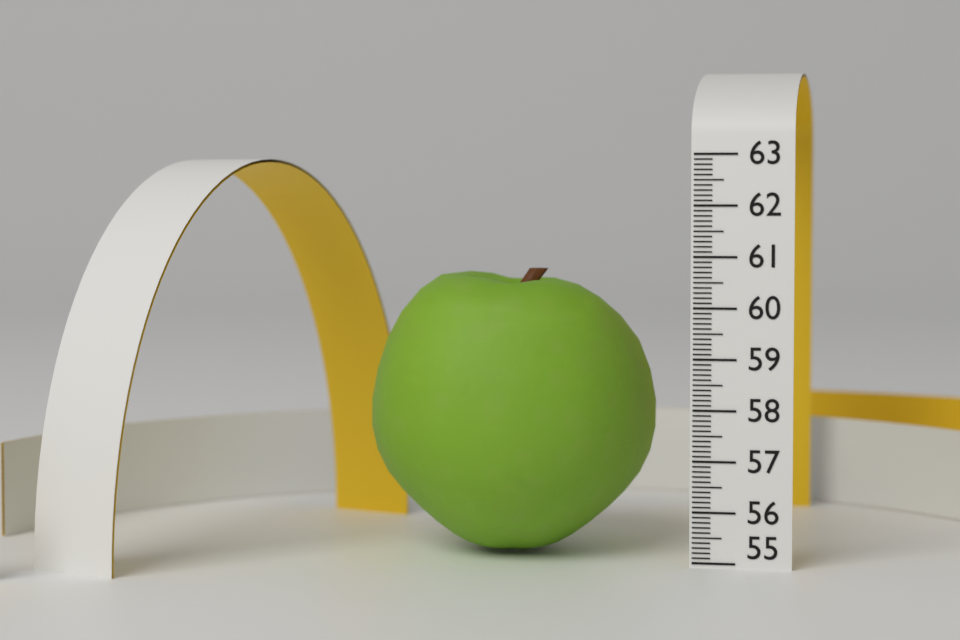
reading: 60.7 (no unit)
